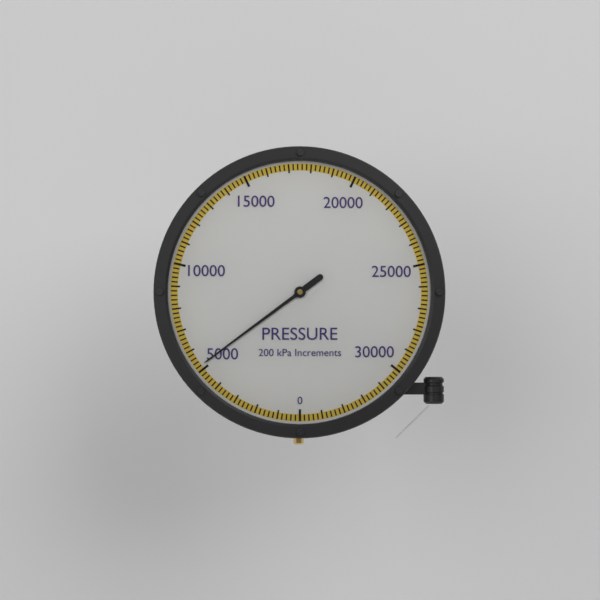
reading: 5200 kPa
